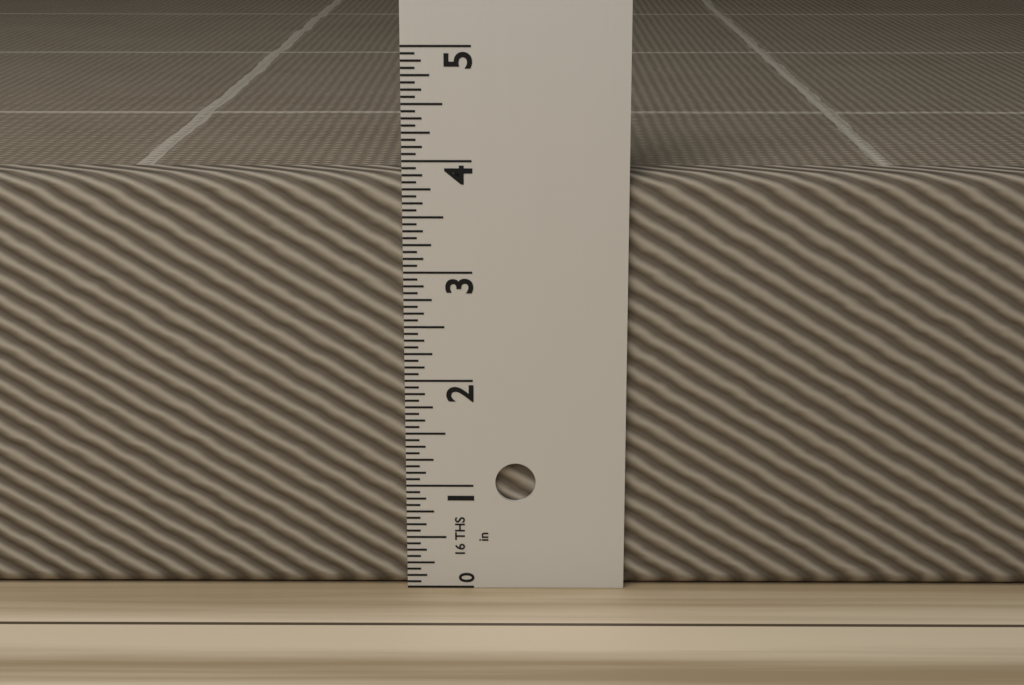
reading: 3.8750 in
